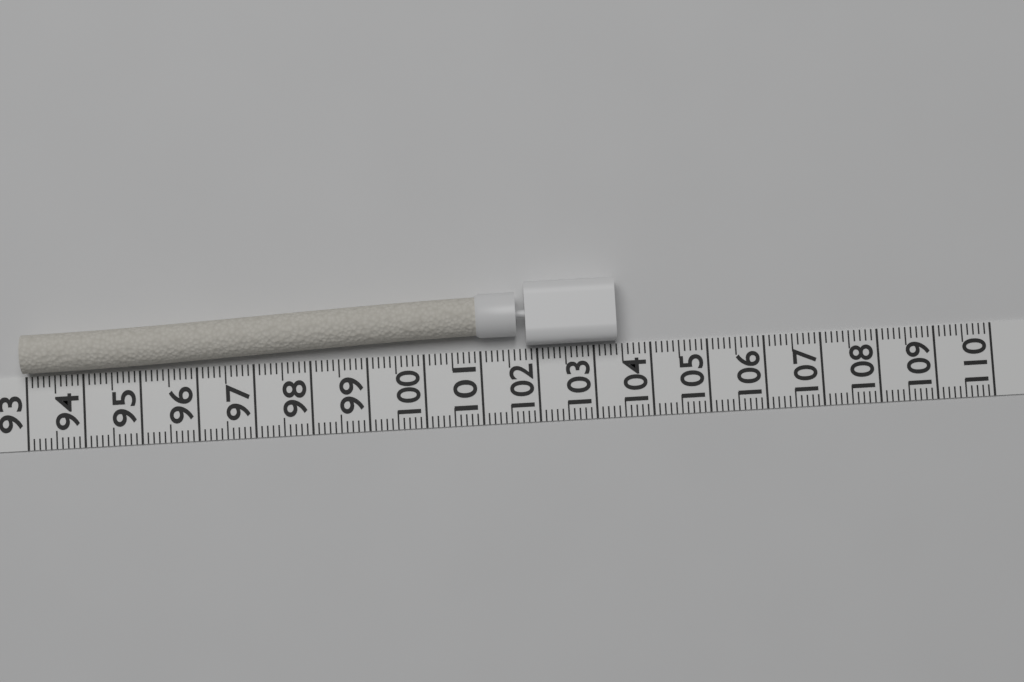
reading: 103.4 (no unit)
